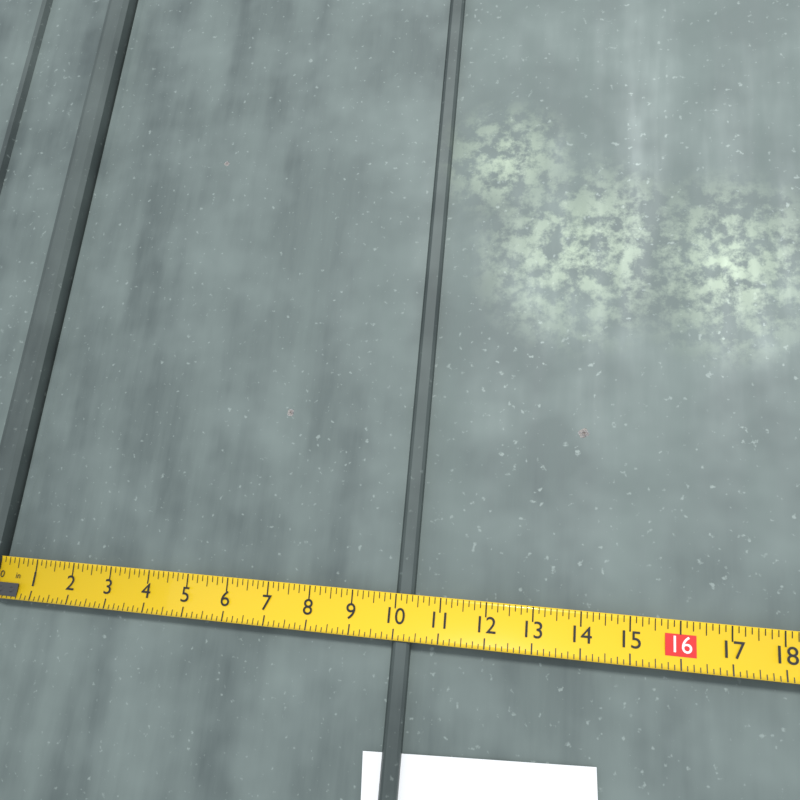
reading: 10.375 in
